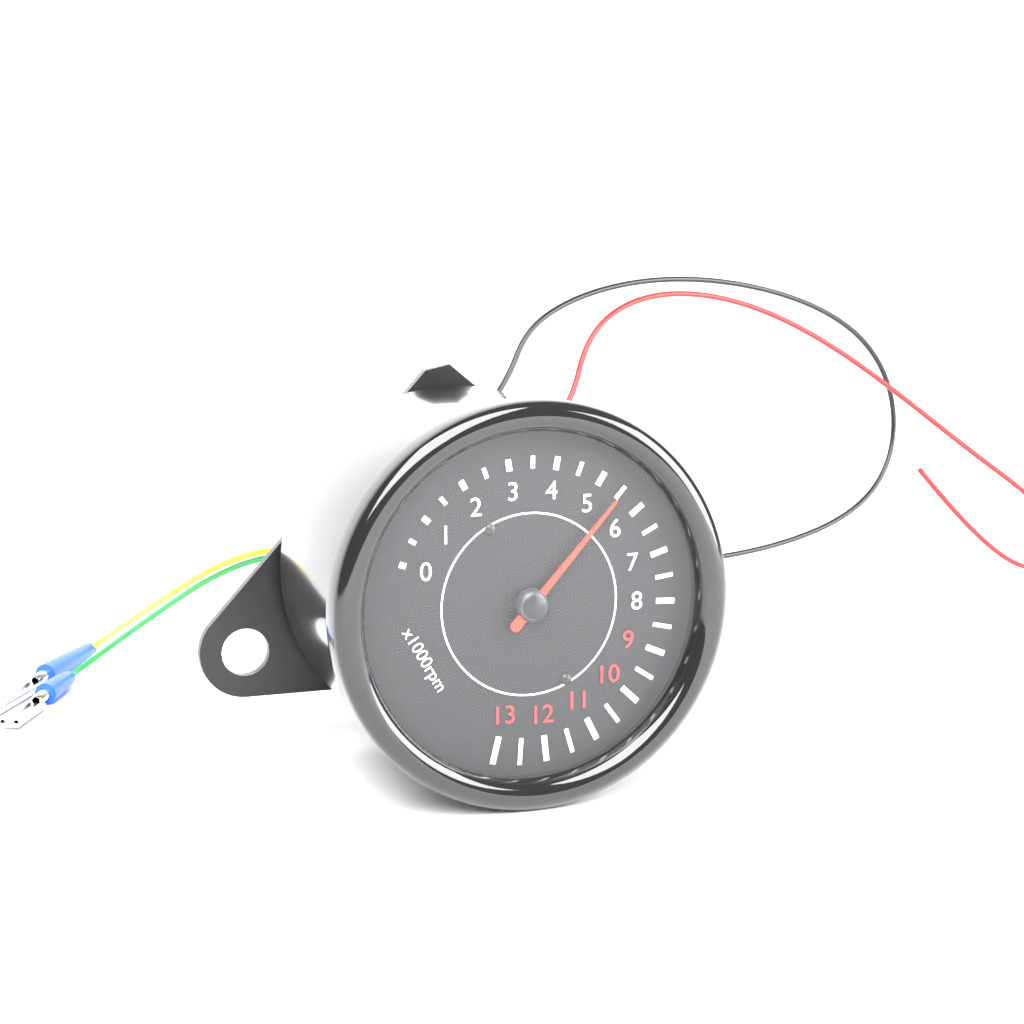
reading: 5.5 x1000rpm
